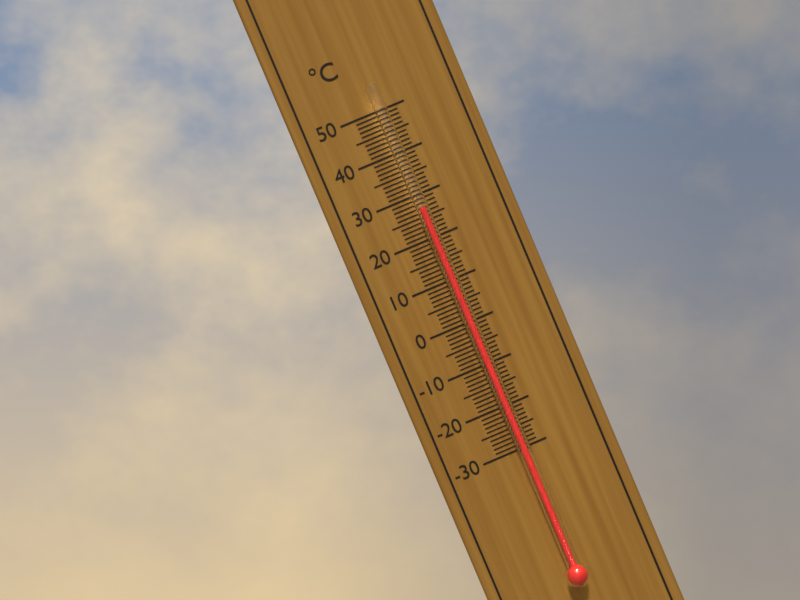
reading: 27 °C
